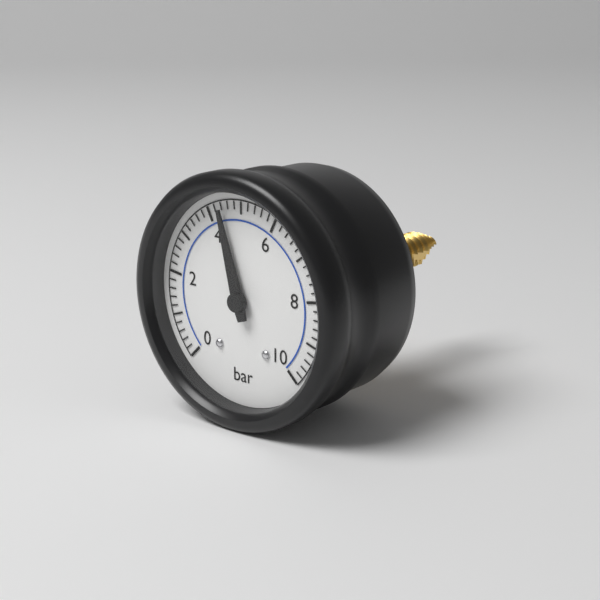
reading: 4.4 bar
